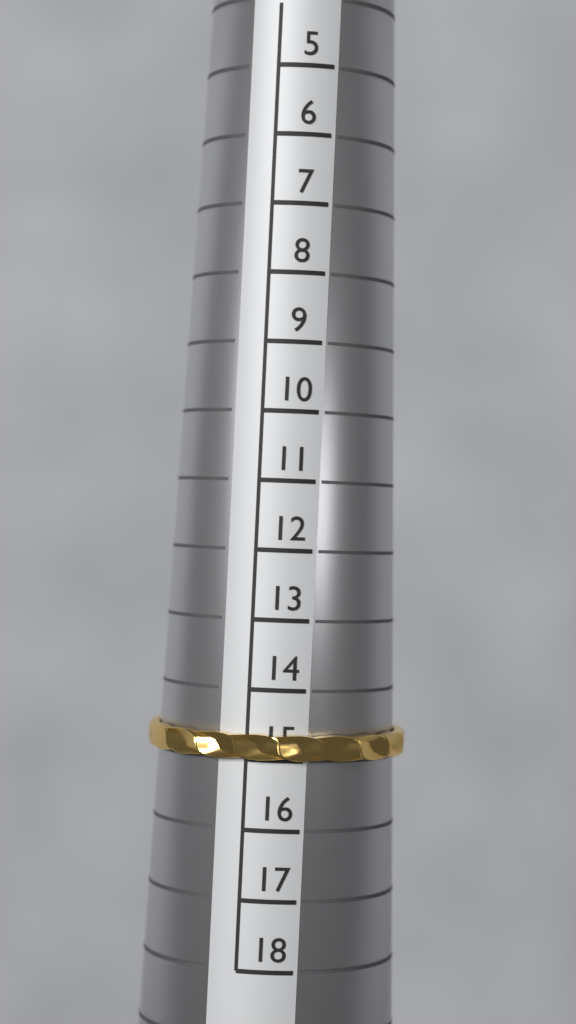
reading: 15 (no unit)
